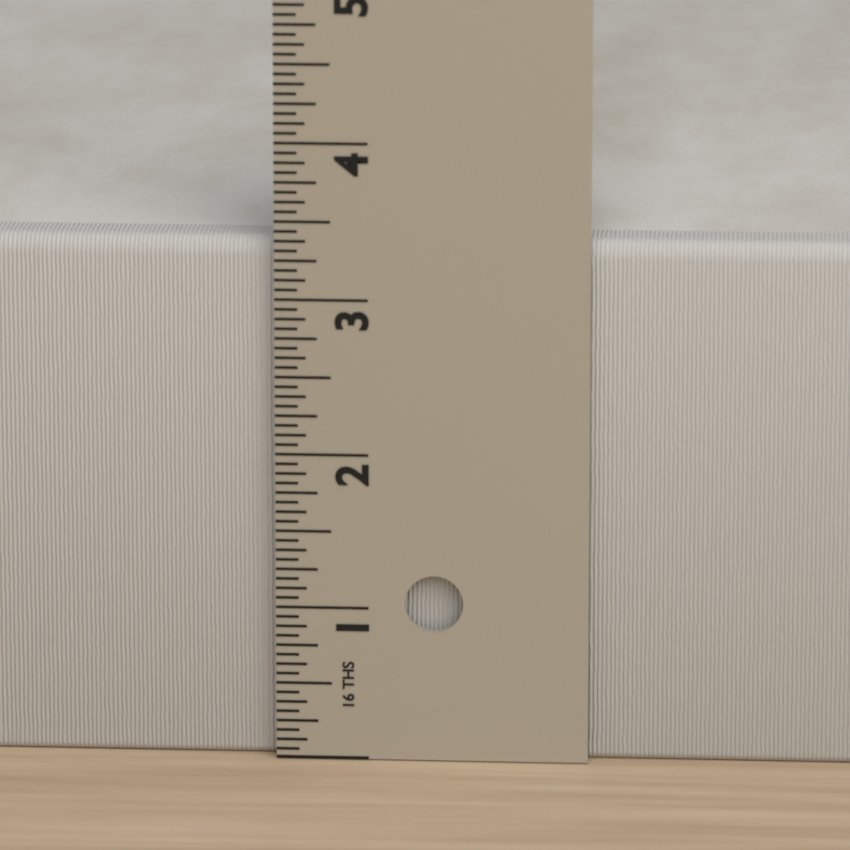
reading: 3.3750 in
